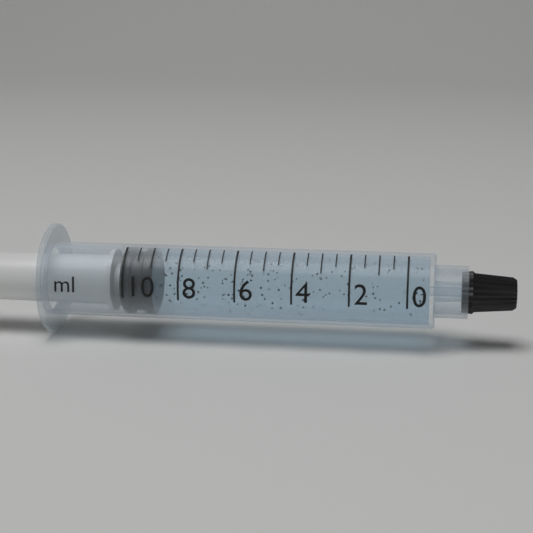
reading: 9.0 ml
